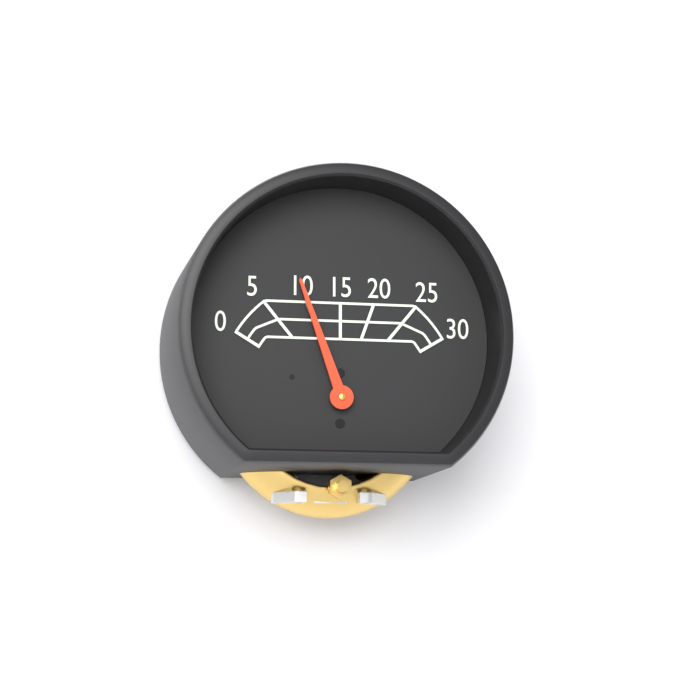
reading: 10 (no unit)
